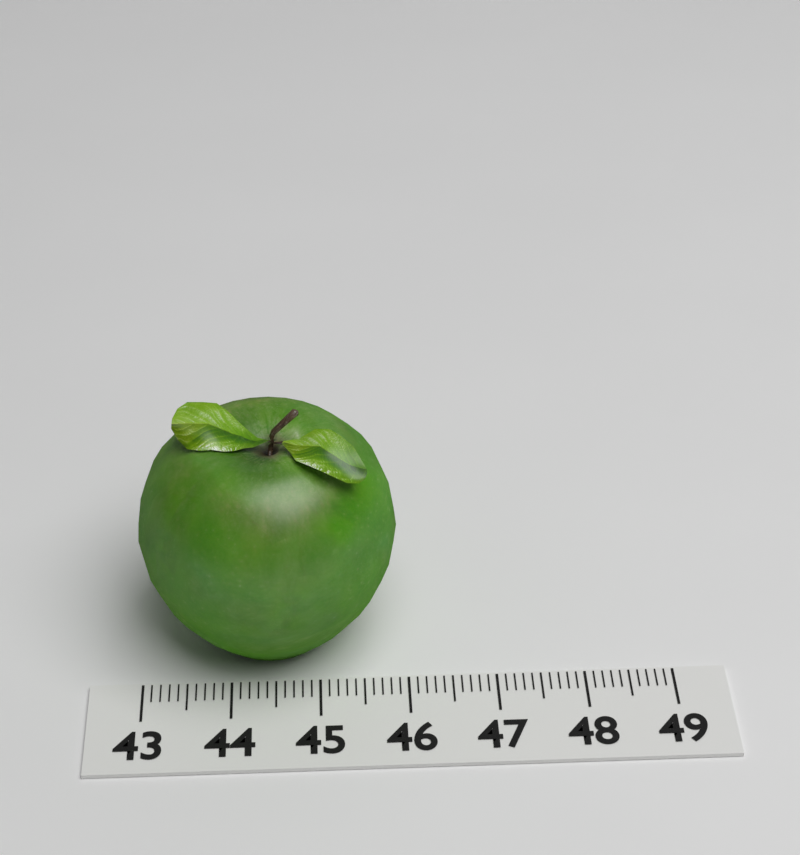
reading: 45.9 (no unit)
